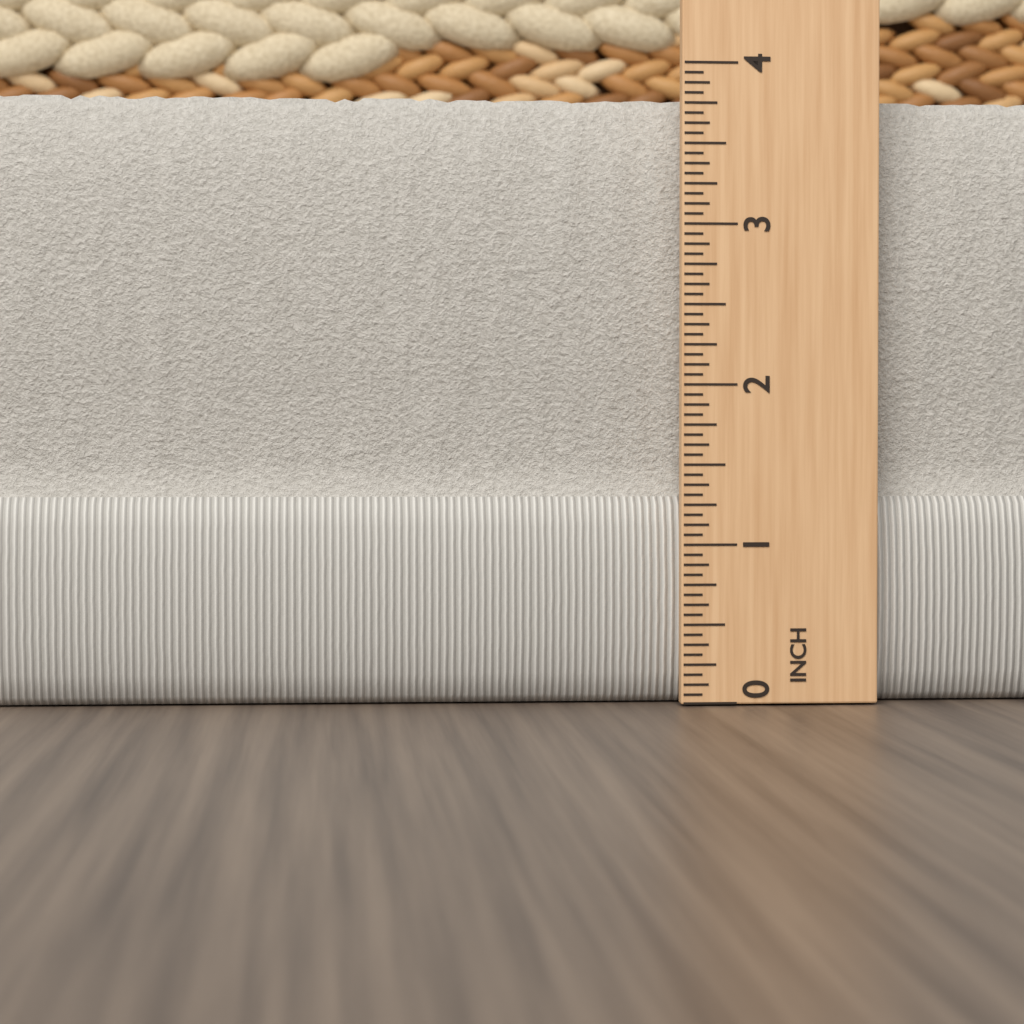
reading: 3.8125 in
